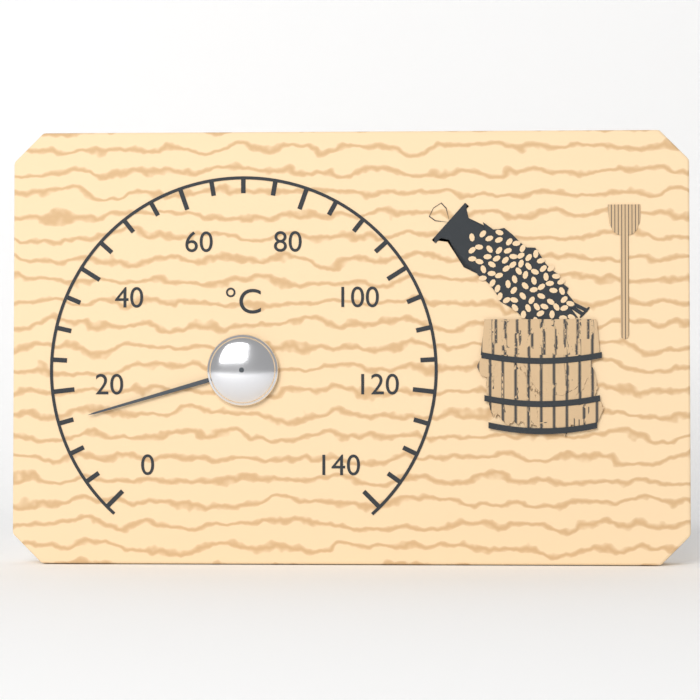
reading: 15 °C
